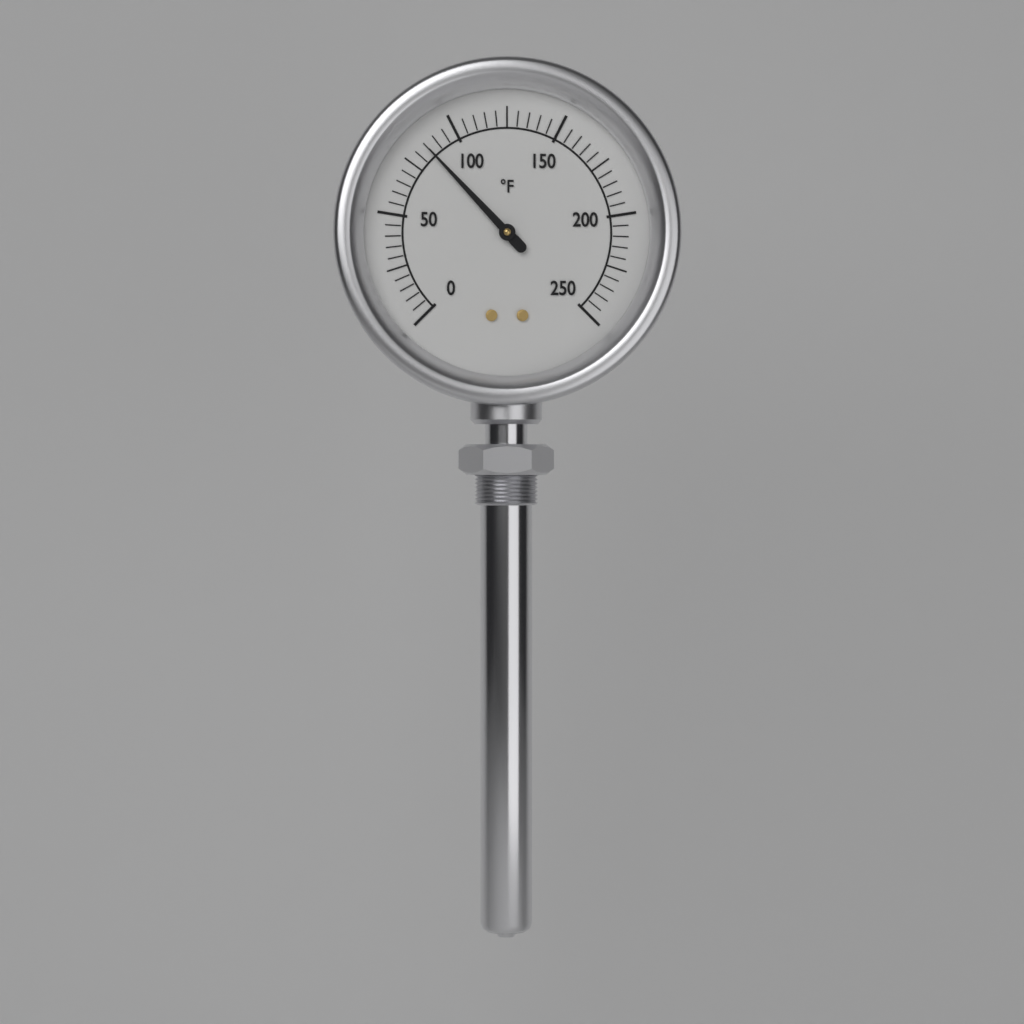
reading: 85 °F
